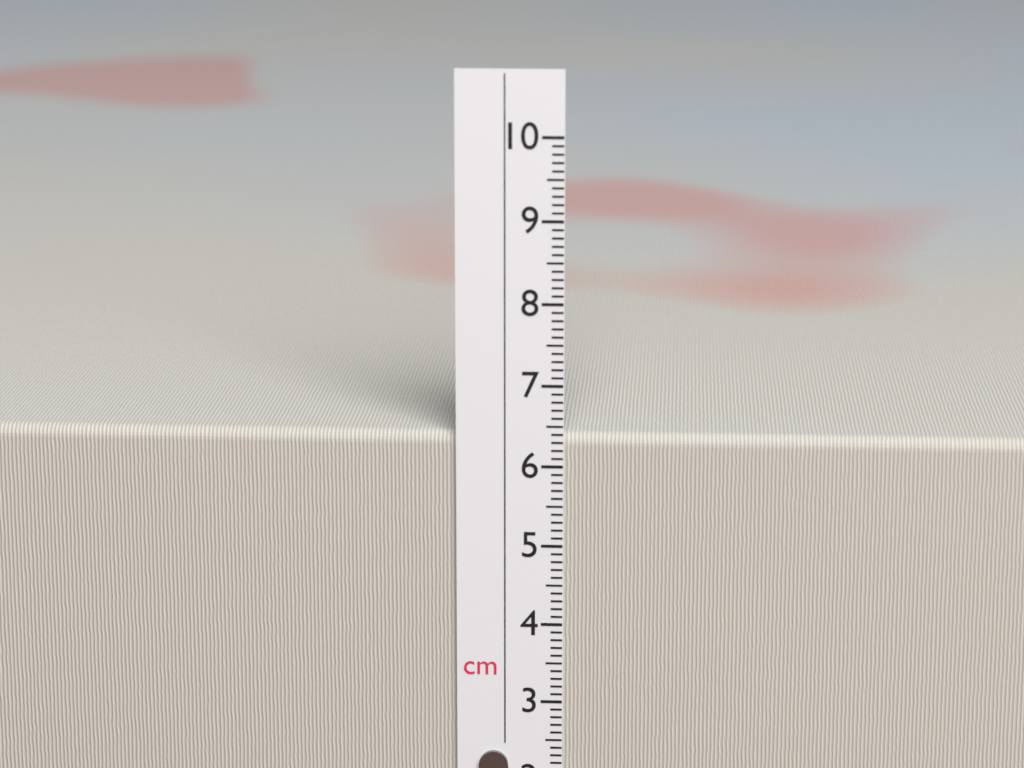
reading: 6.4 cm
